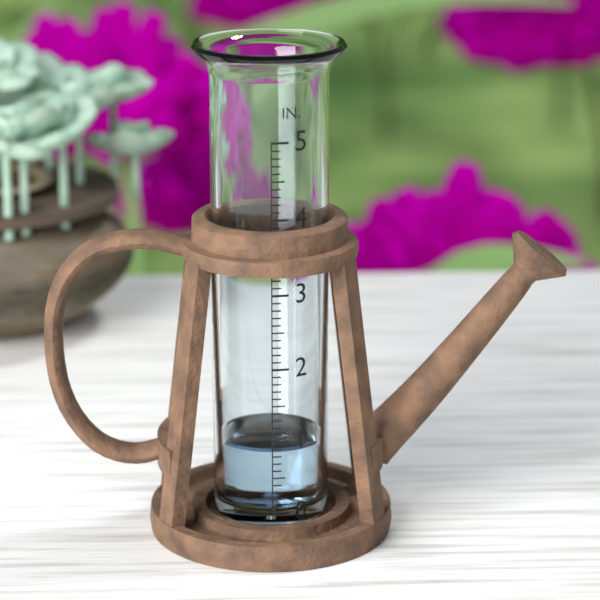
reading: 0.9 in
